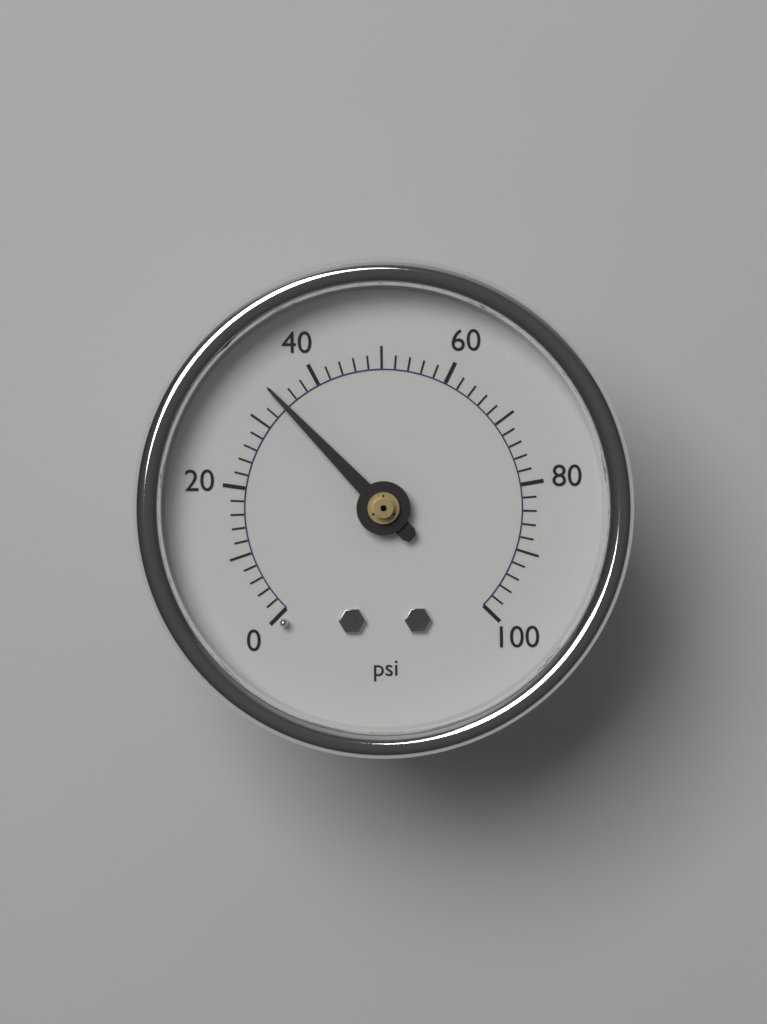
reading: 34 psi
